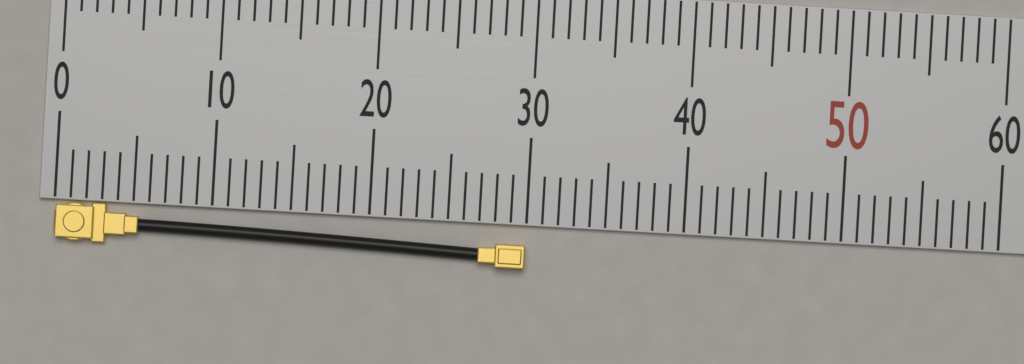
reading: 30 (no unit)
